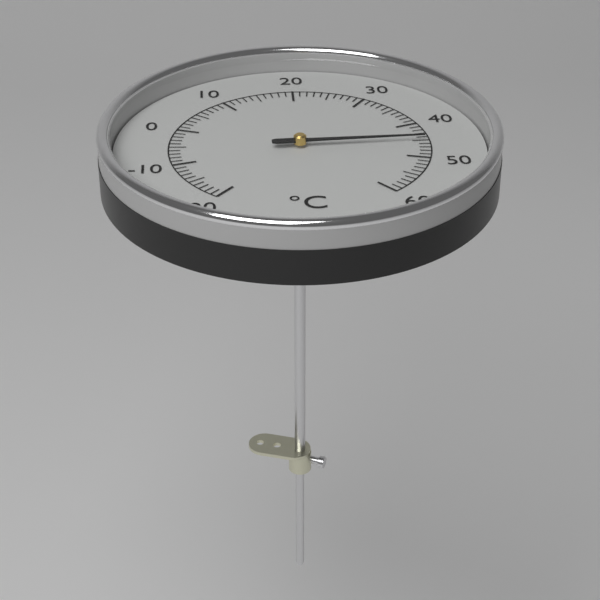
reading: 45 °C
